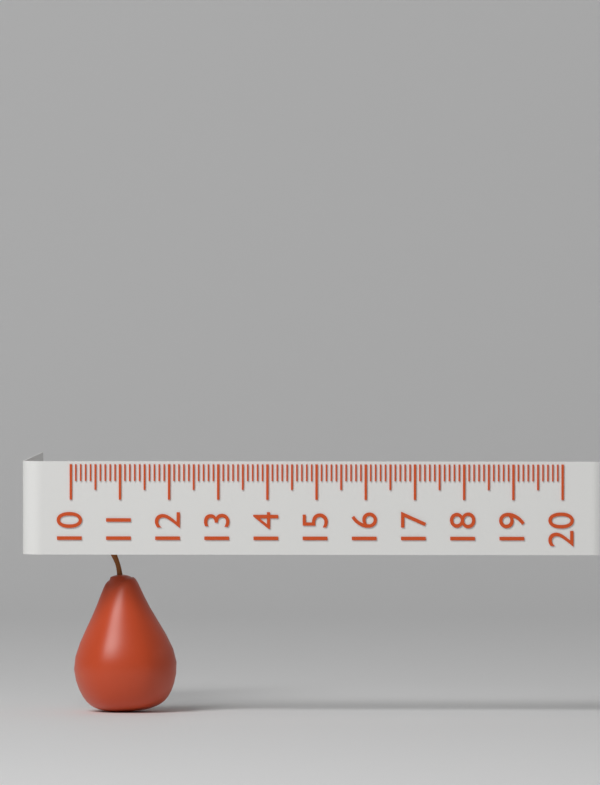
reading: 12.1 (no unit)
